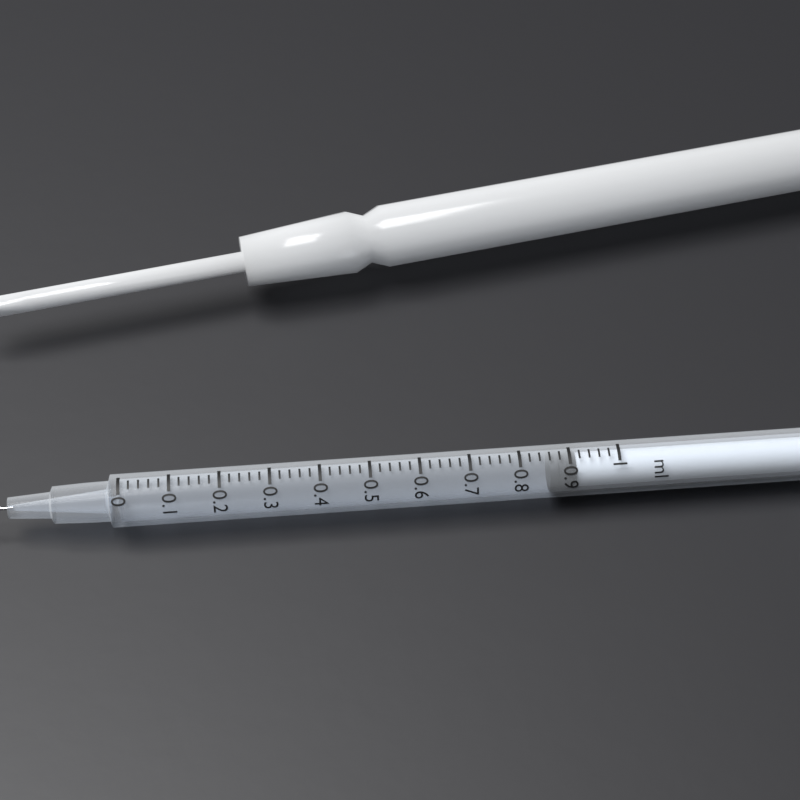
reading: 0.86 ml
